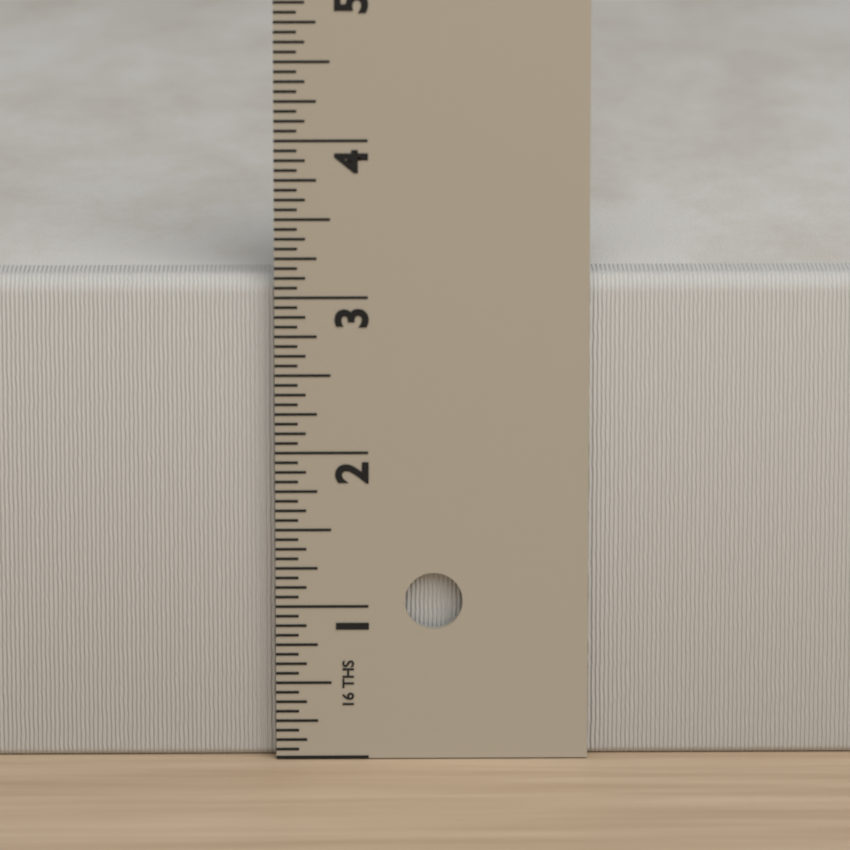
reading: 3.1250 in
